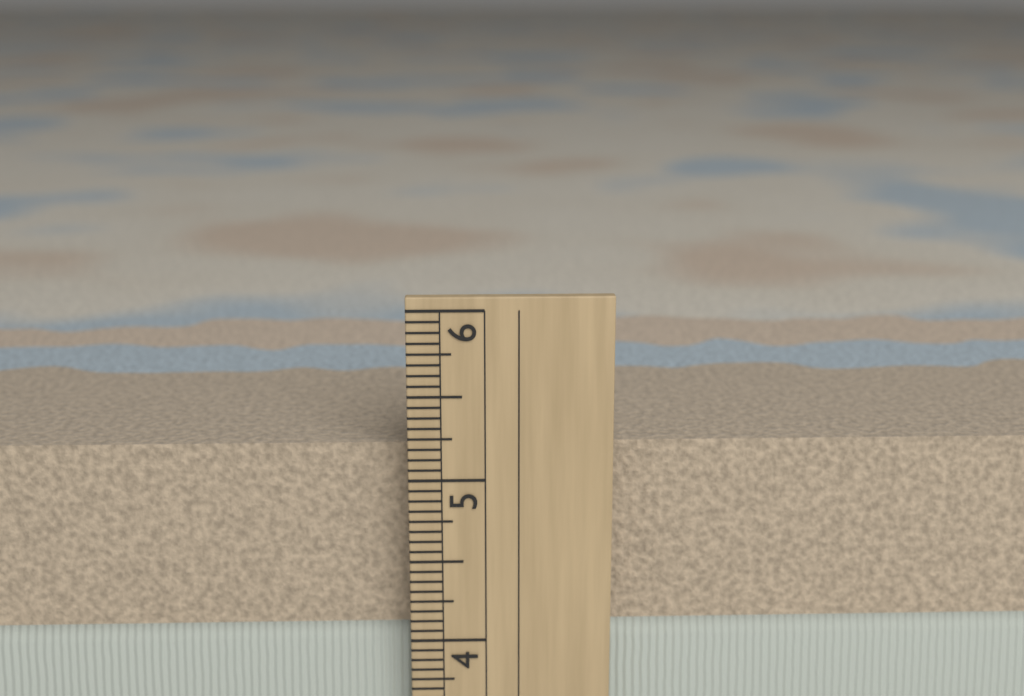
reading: 5.1875 in
